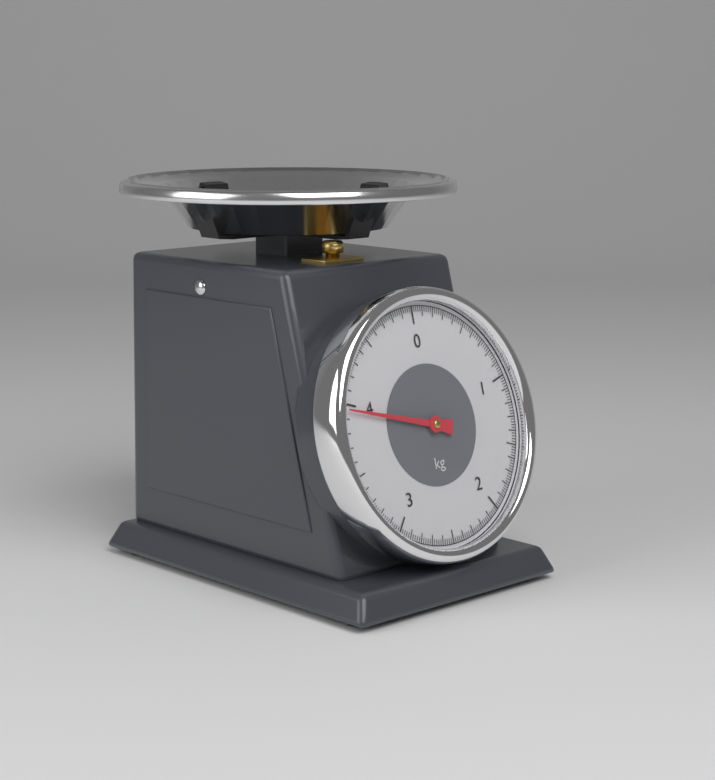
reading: 3.96 kg
